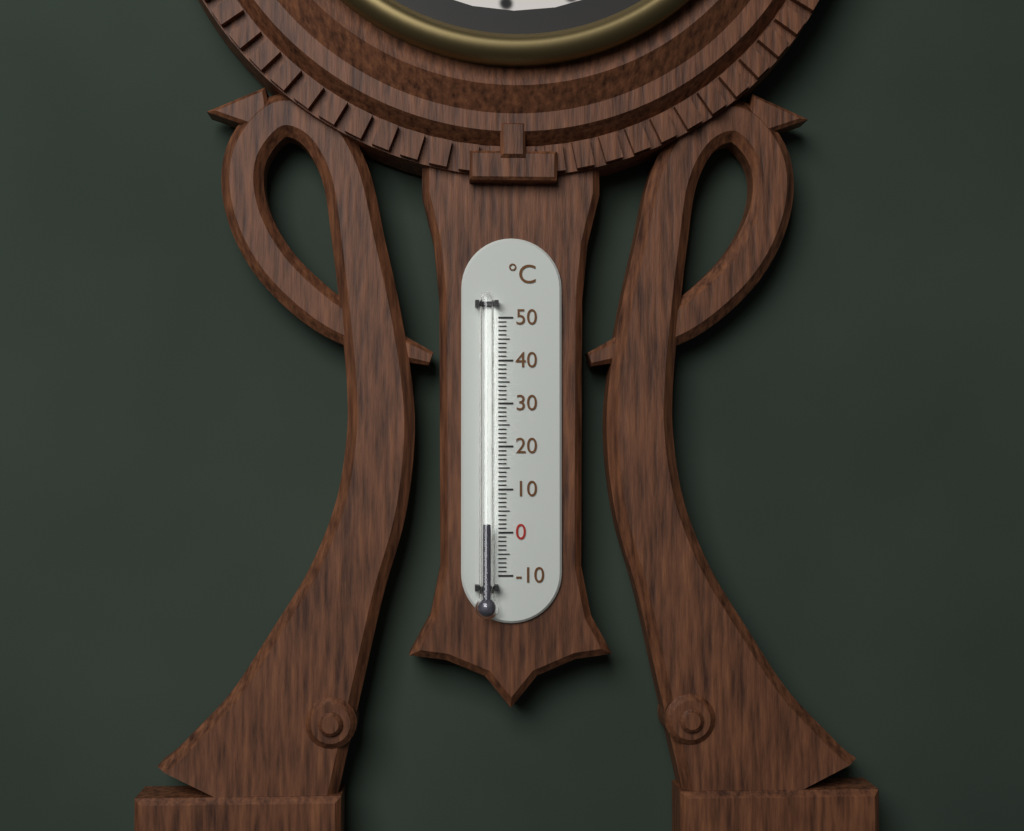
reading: 2 °C
